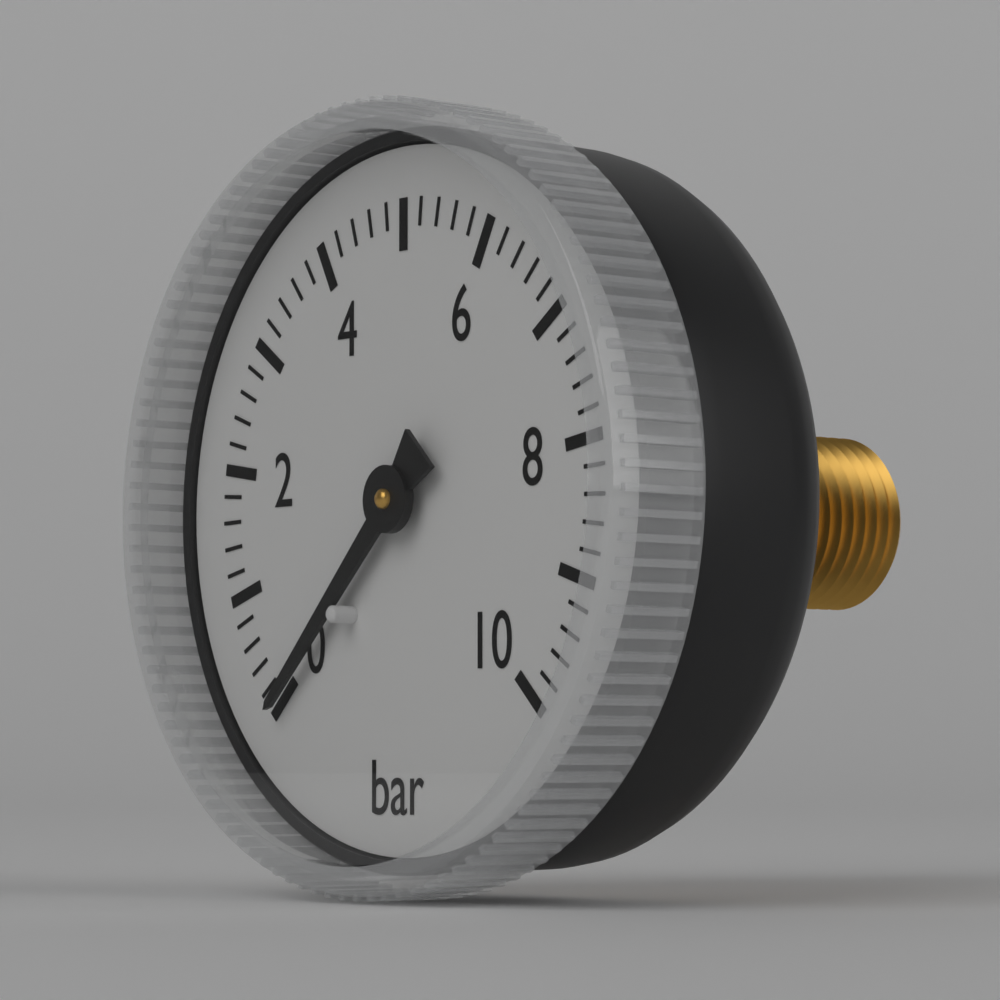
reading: 0.0 bar
